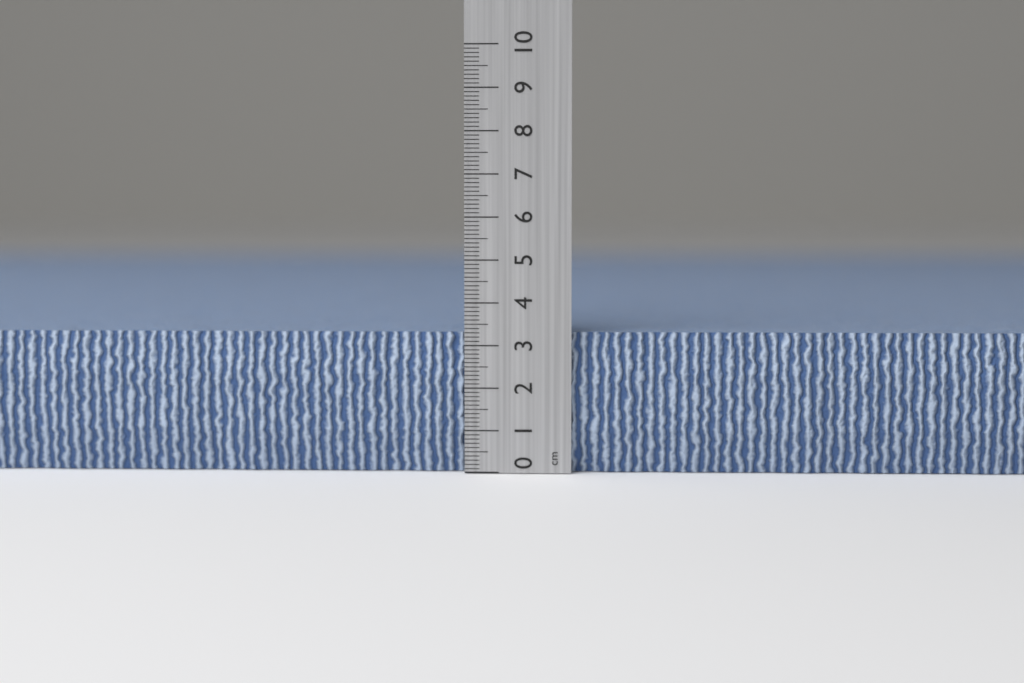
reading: 3.3 cm
